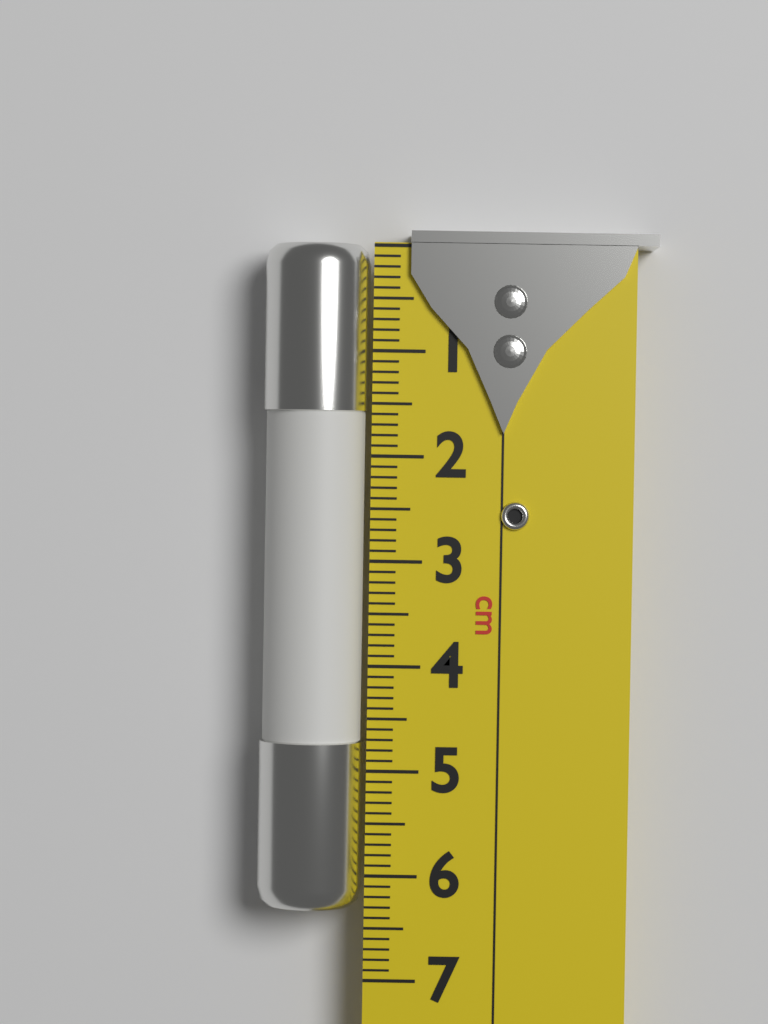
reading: 6.3 cm
